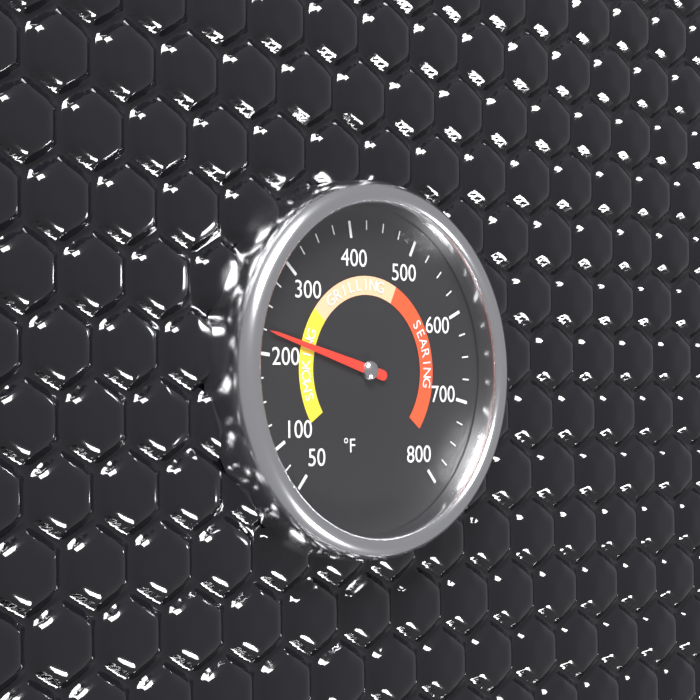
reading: 225 °F
